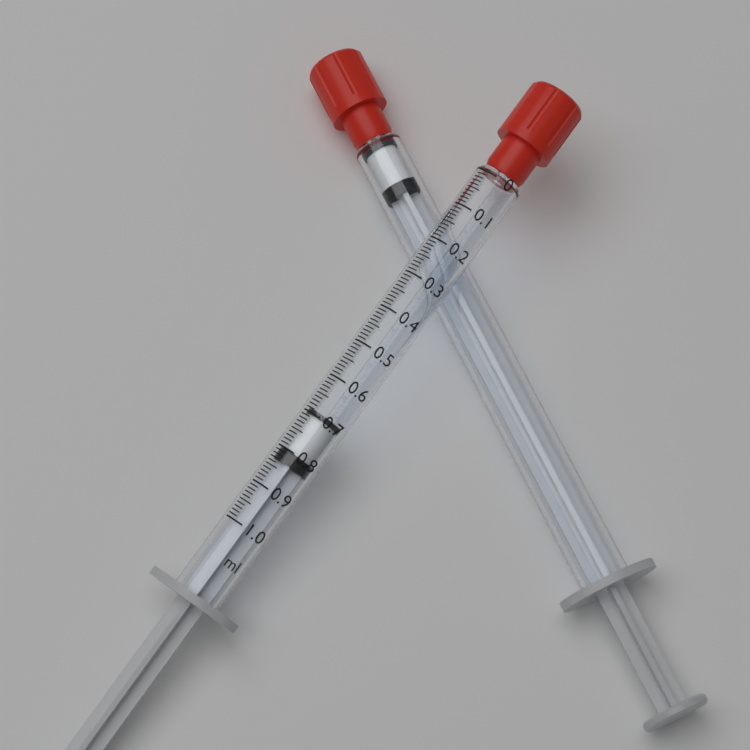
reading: 0.69 ml
